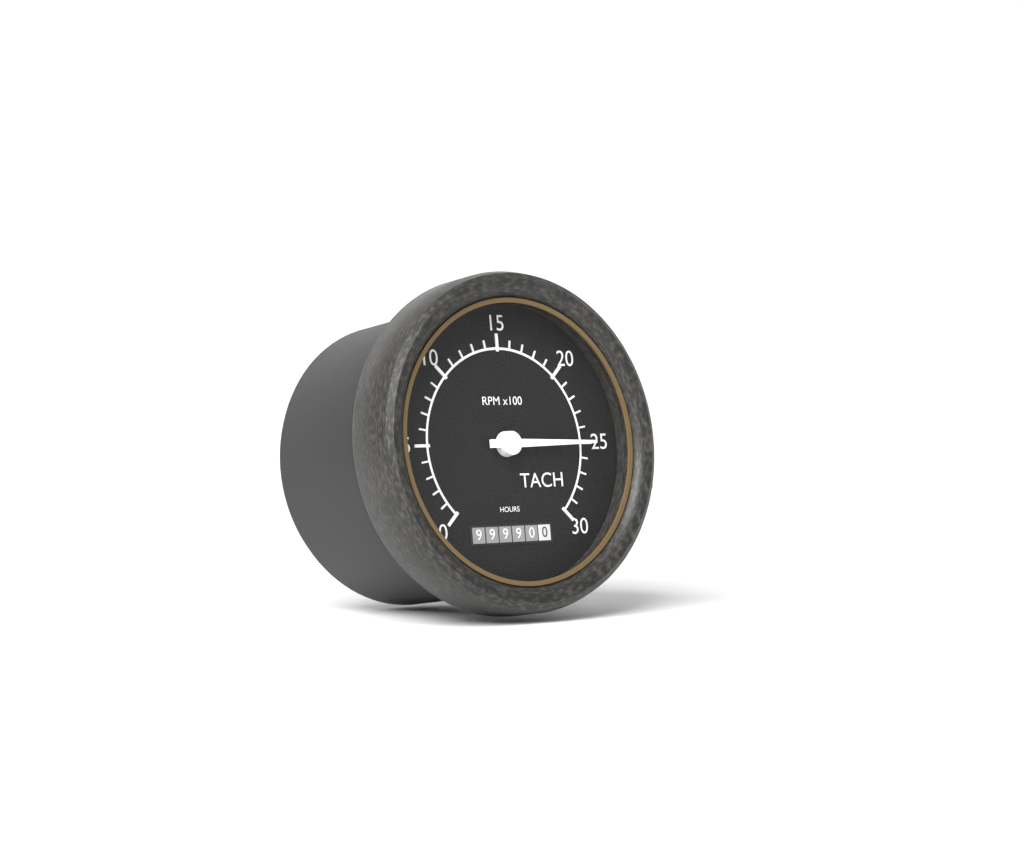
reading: 2500 RPM
